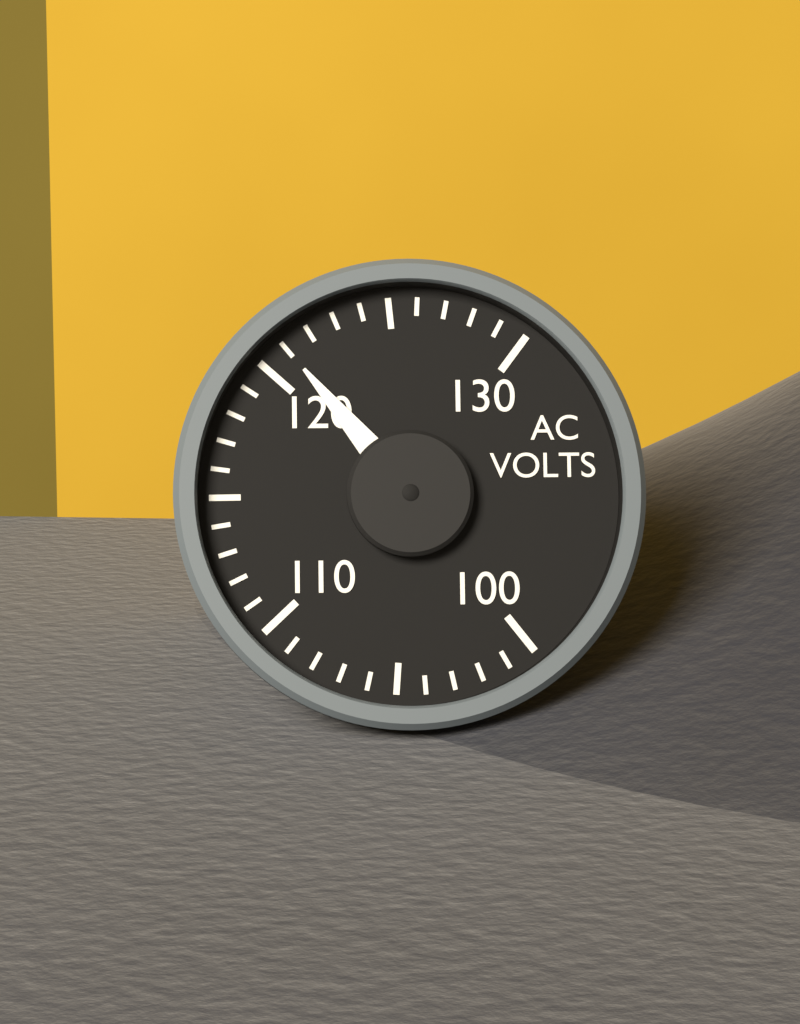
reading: 121 V
